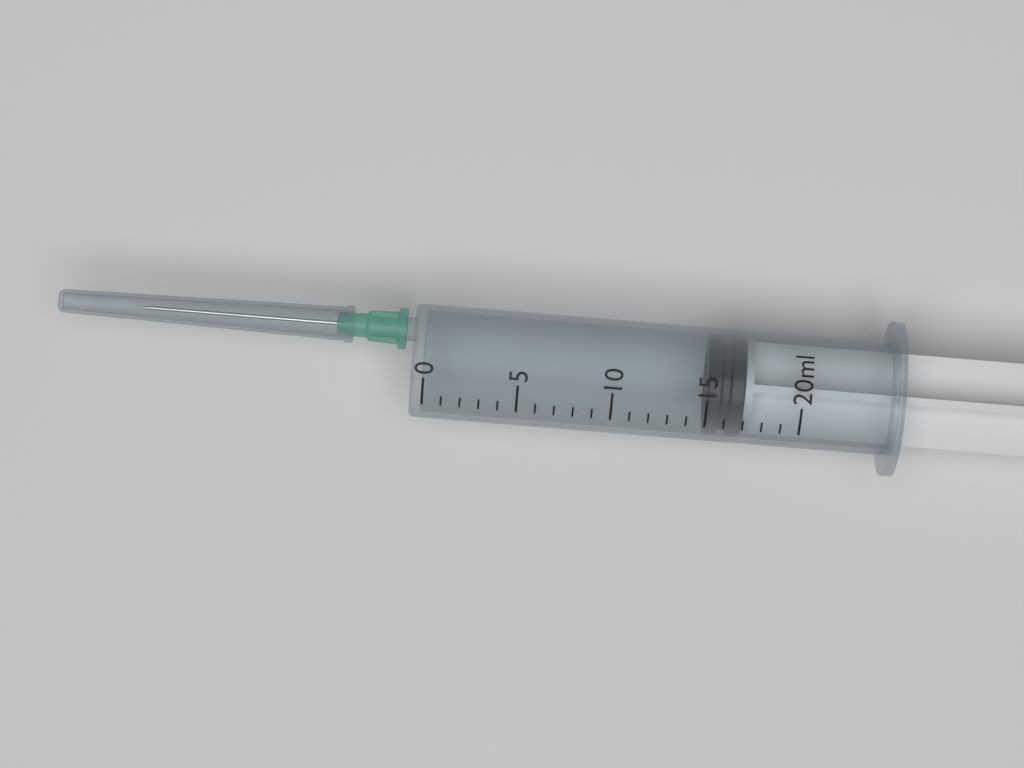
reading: 15 ml
